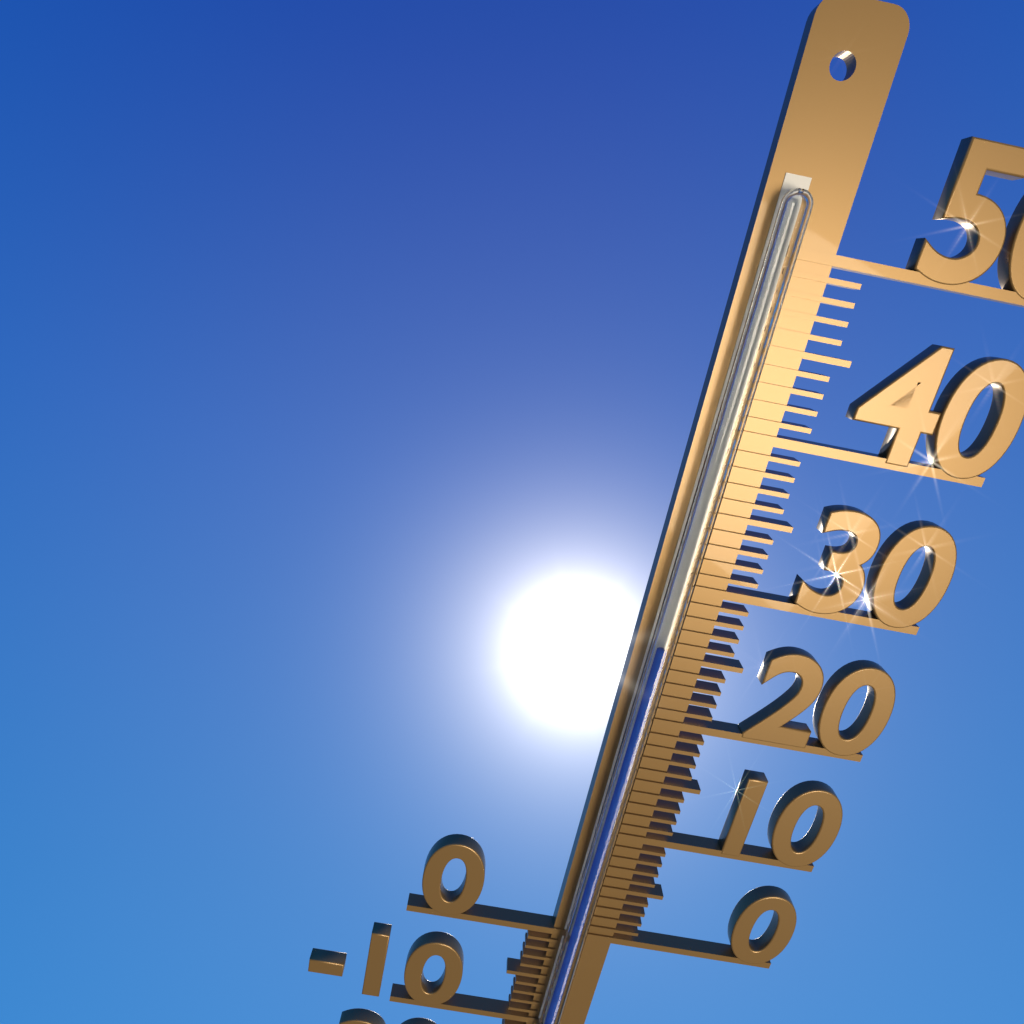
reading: 26 °C
